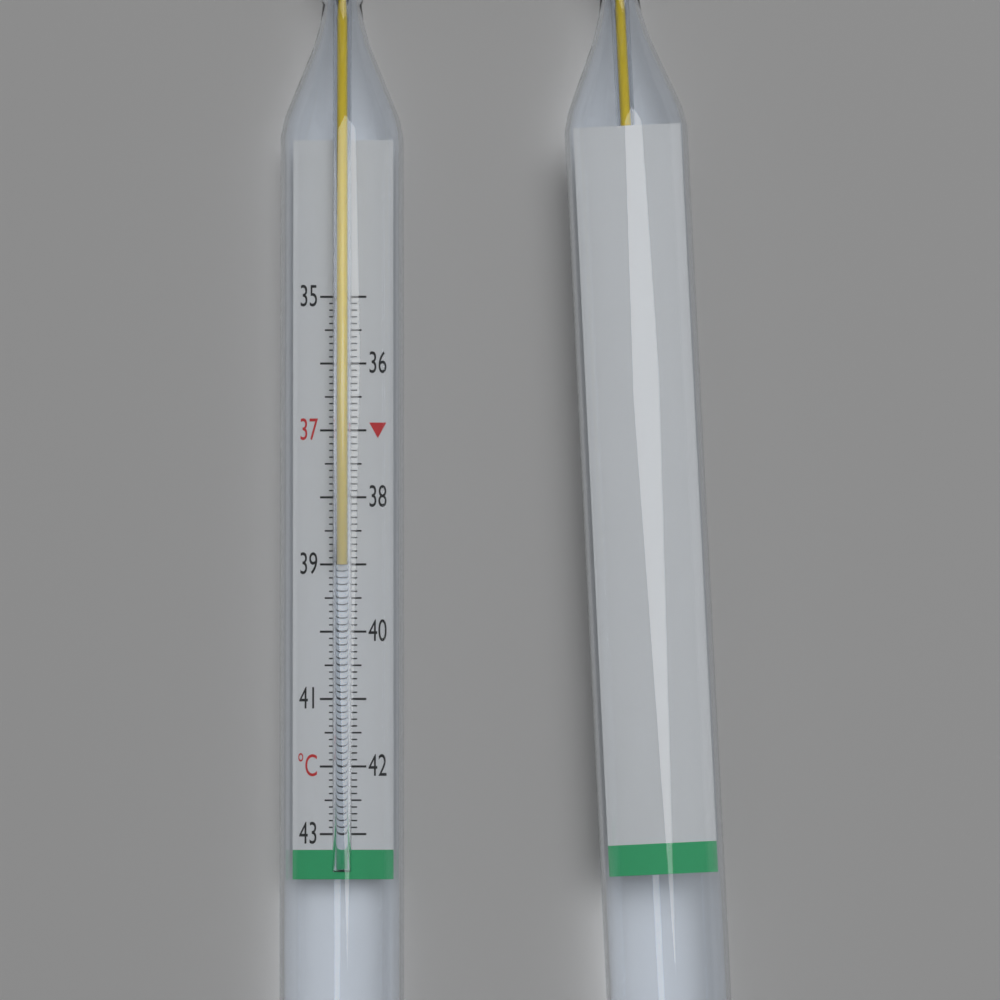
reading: 39.0 °C
